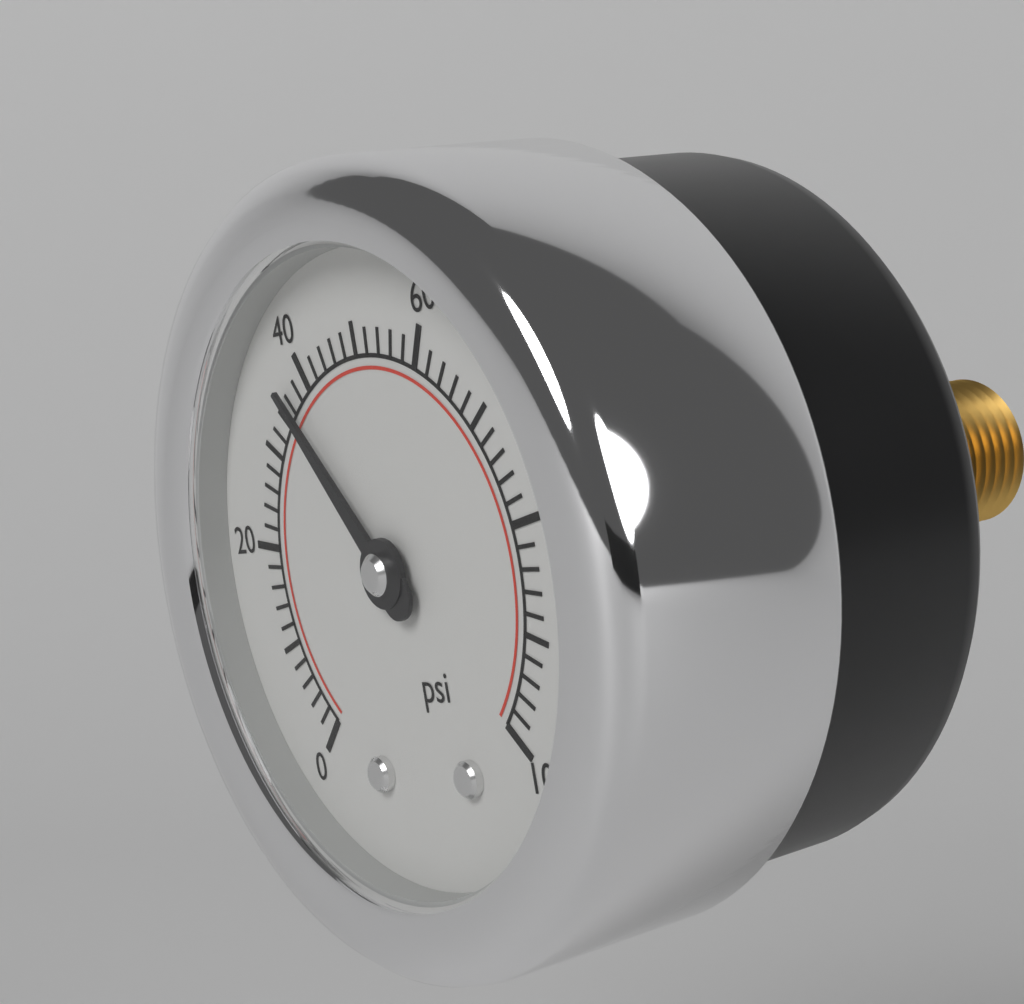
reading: 36 psi
